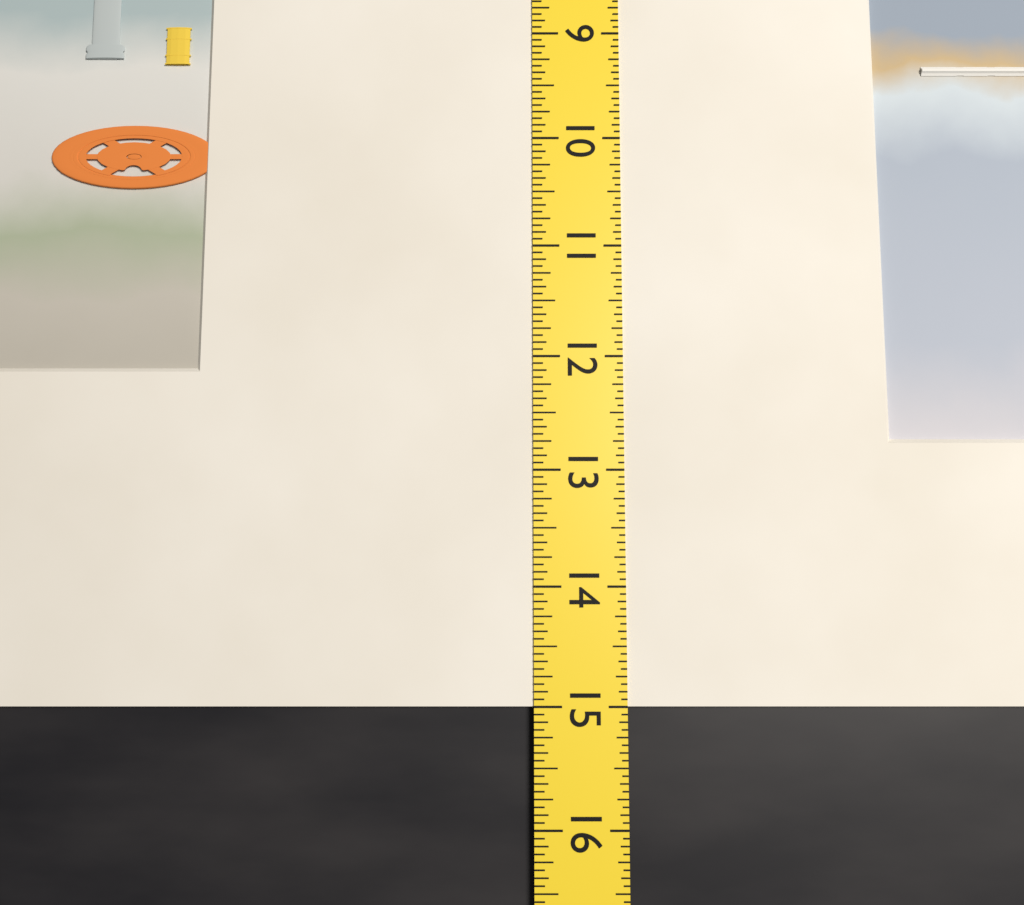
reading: 15.0000 (no unit)
